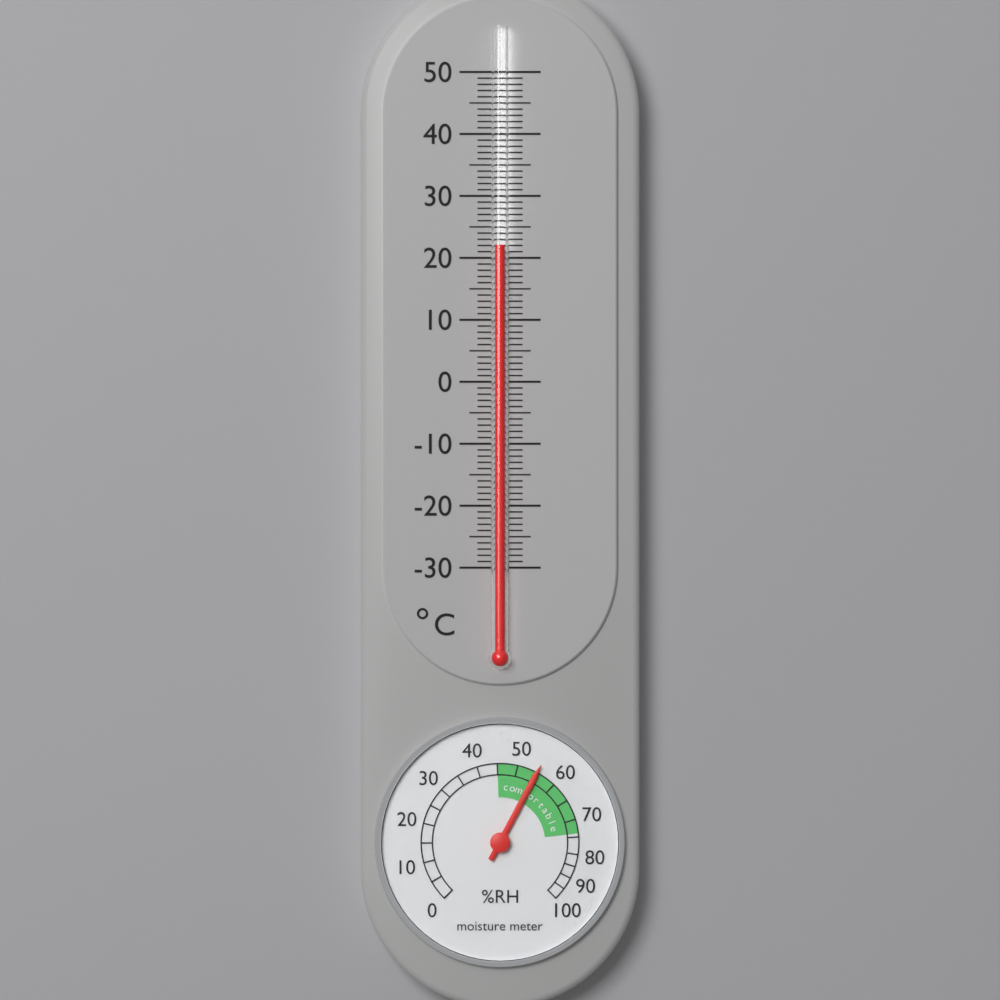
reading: 22 °C
